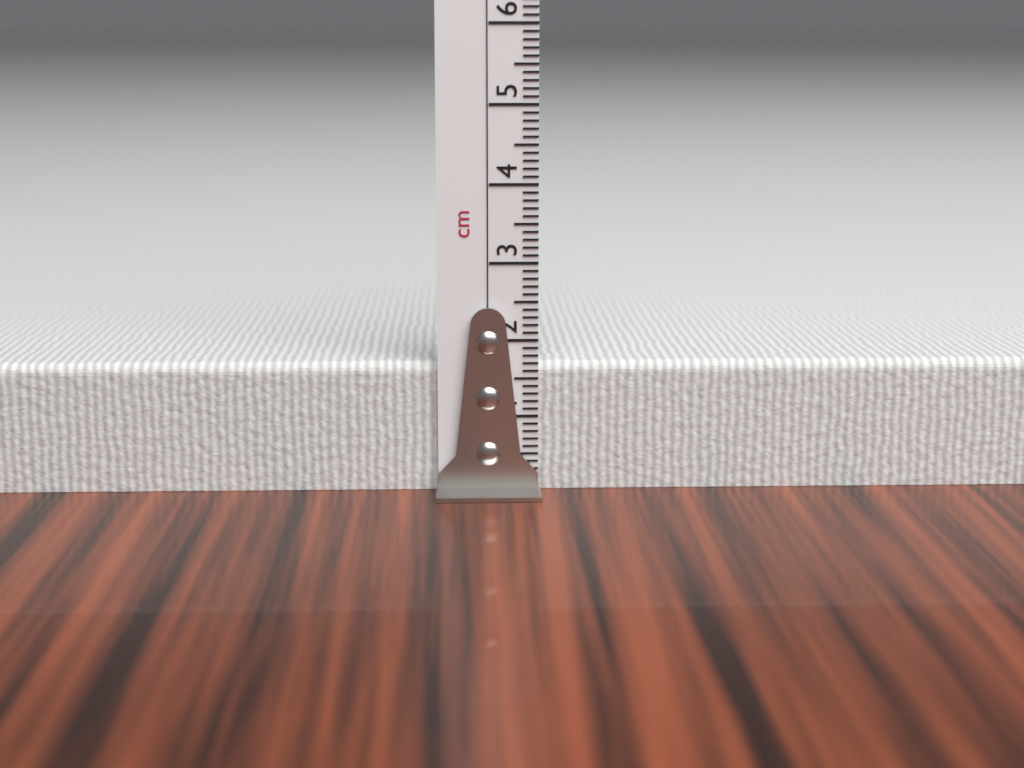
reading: 1.7 cm
